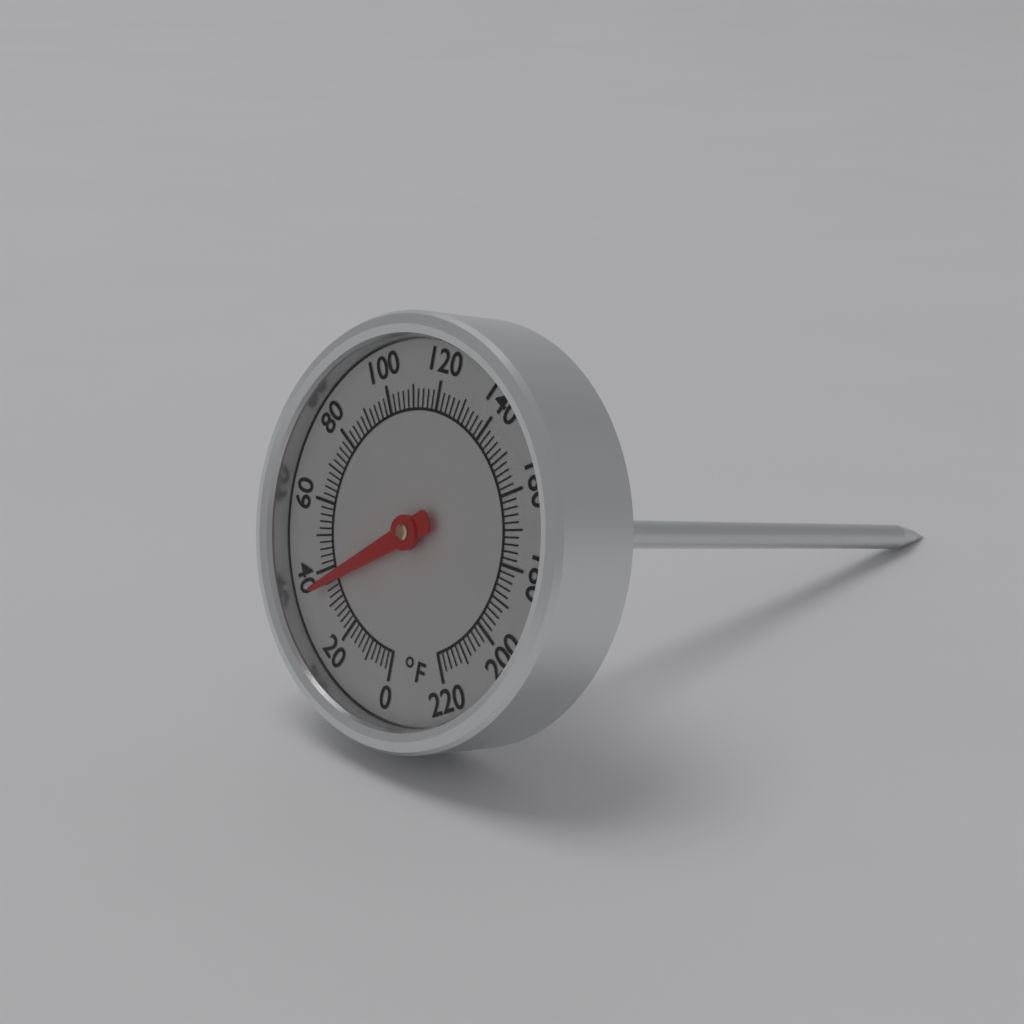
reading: 36 °F
